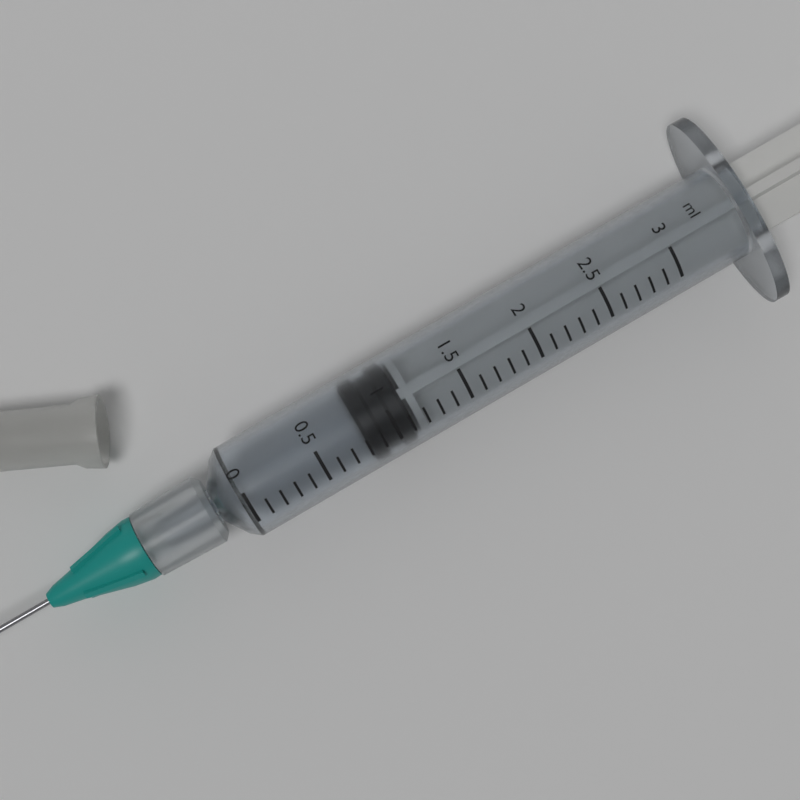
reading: 0.8 ml
